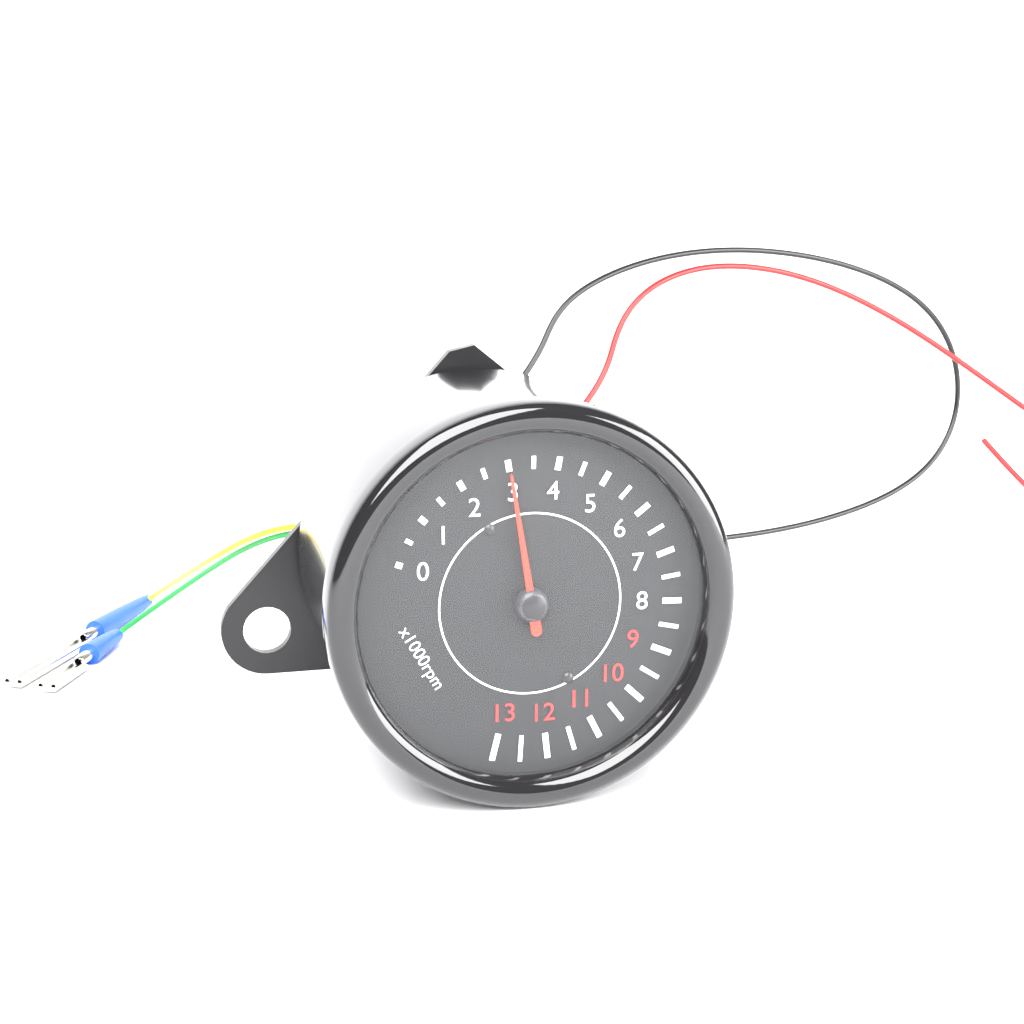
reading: 3.0 x1000rpm
